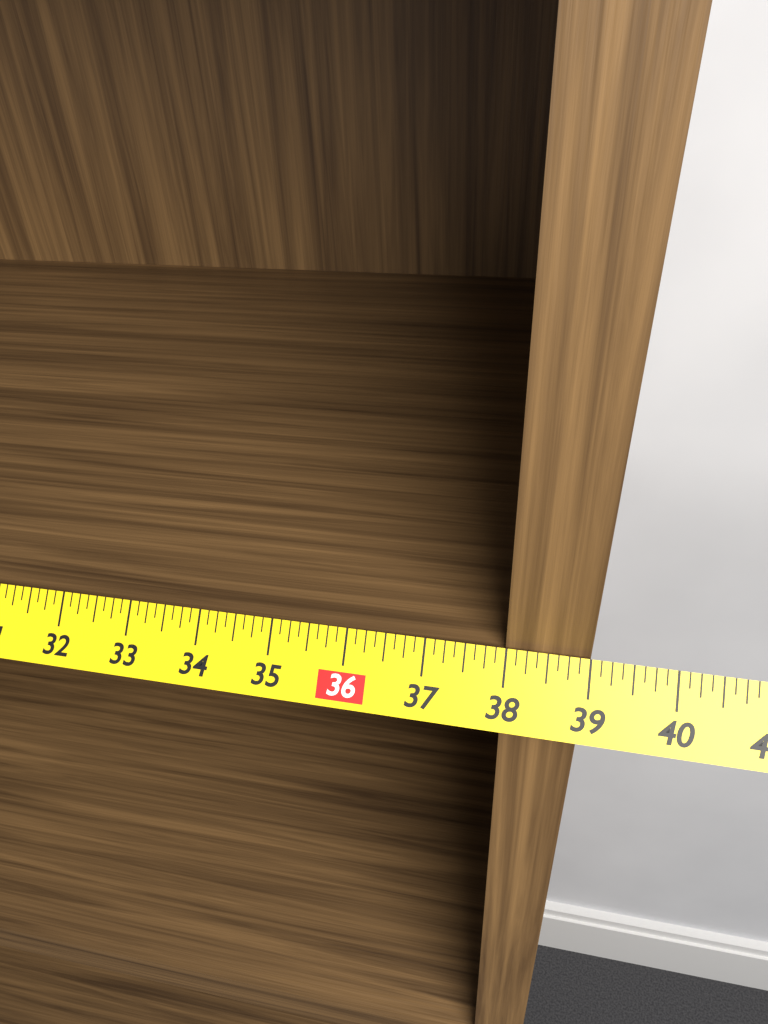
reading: 39.000 in
